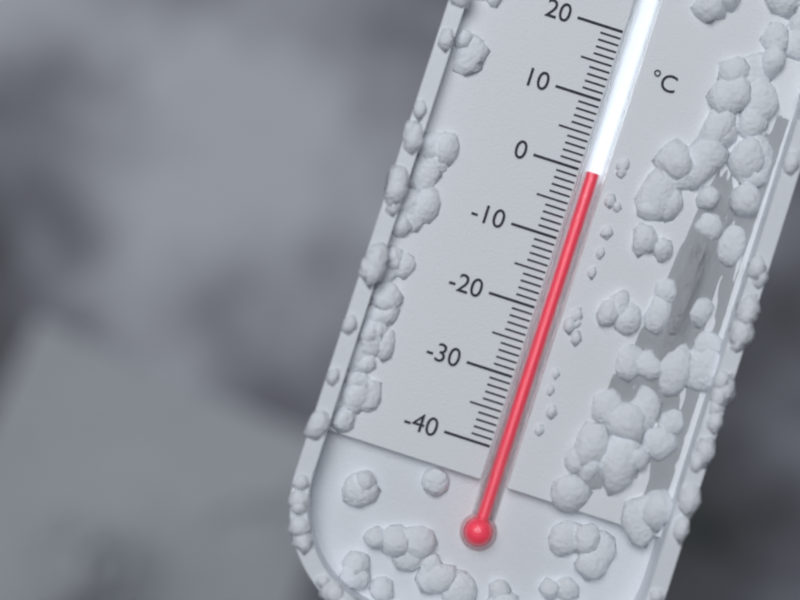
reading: 0 °C
